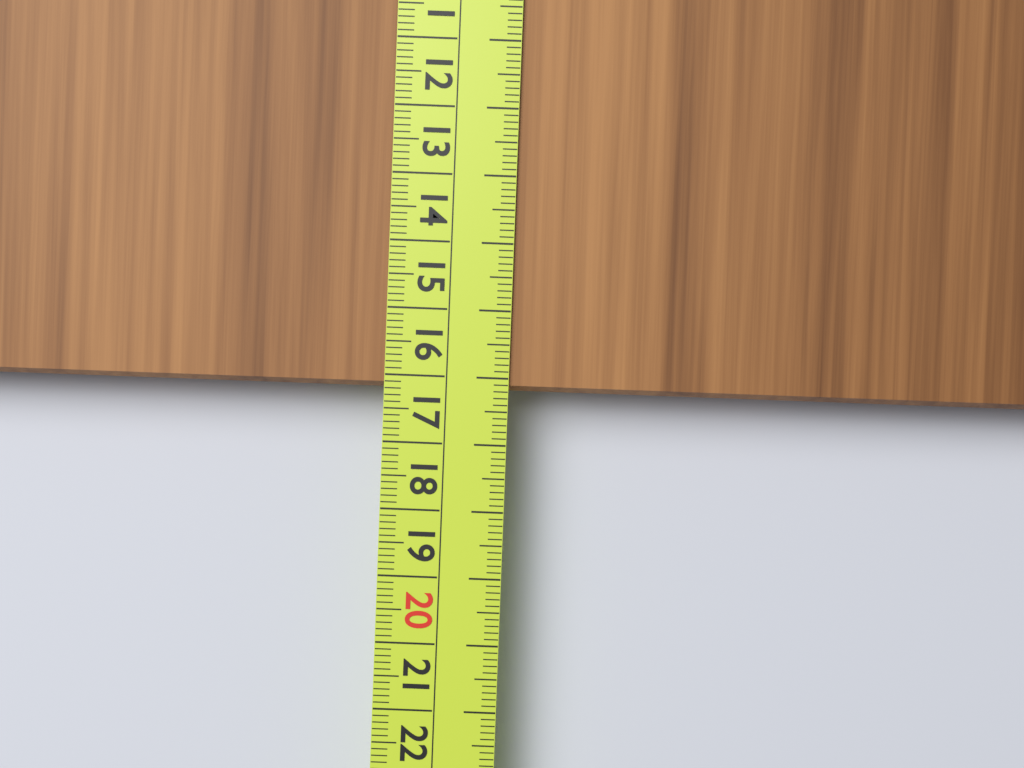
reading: 16.2 cm
